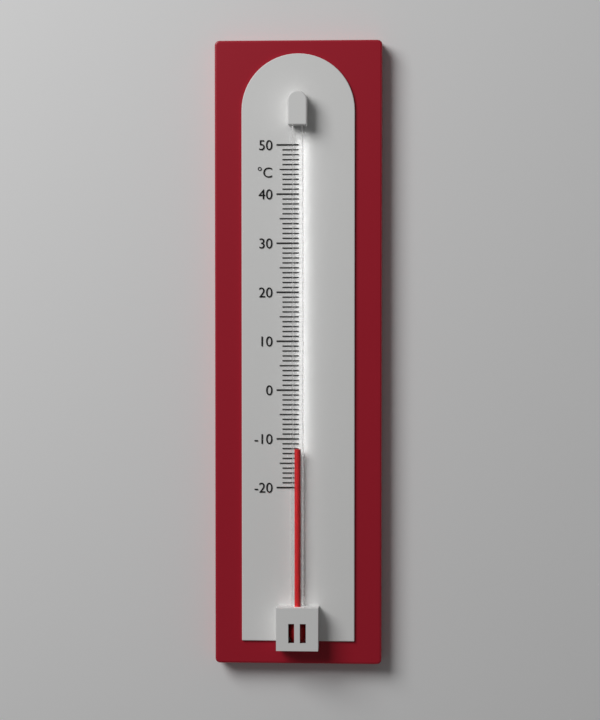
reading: -12 °C
